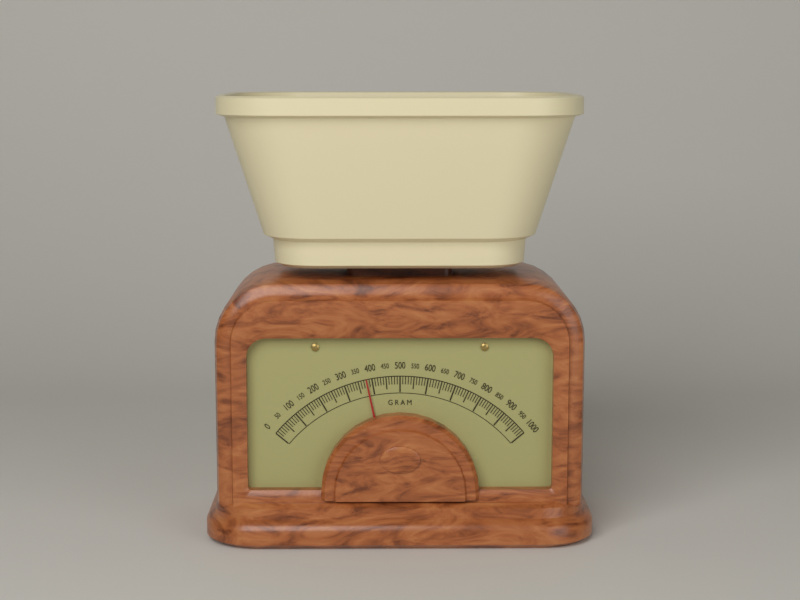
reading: 380 g
